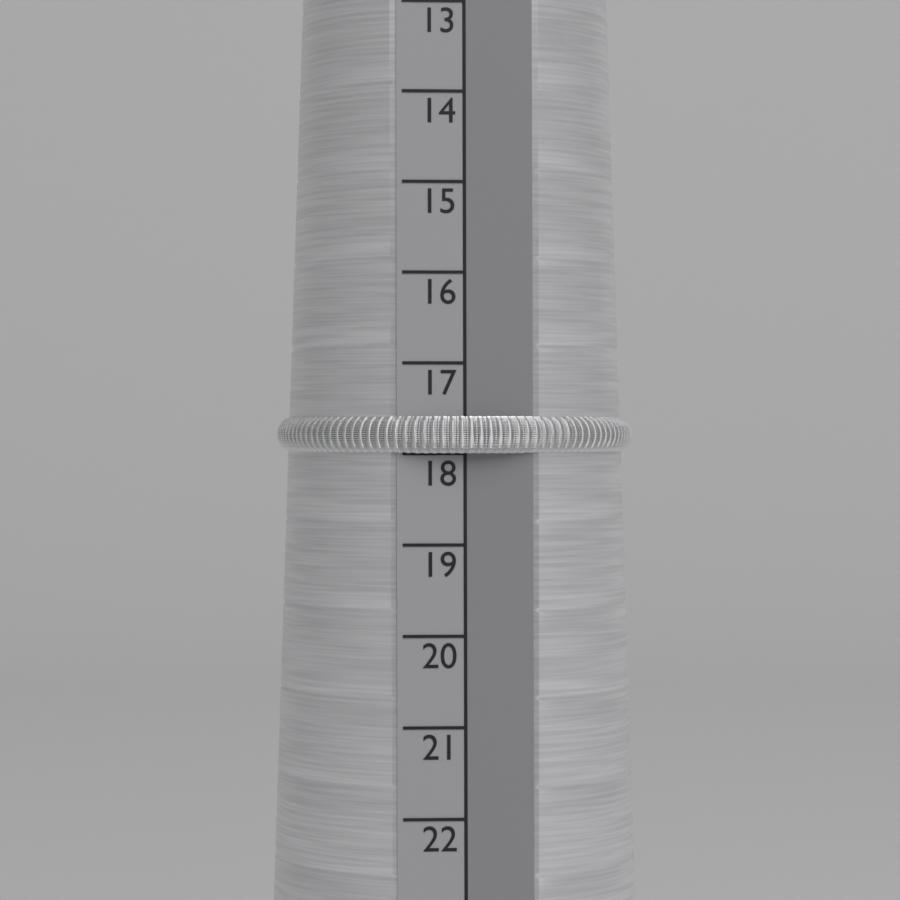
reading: 18 (no unit)
